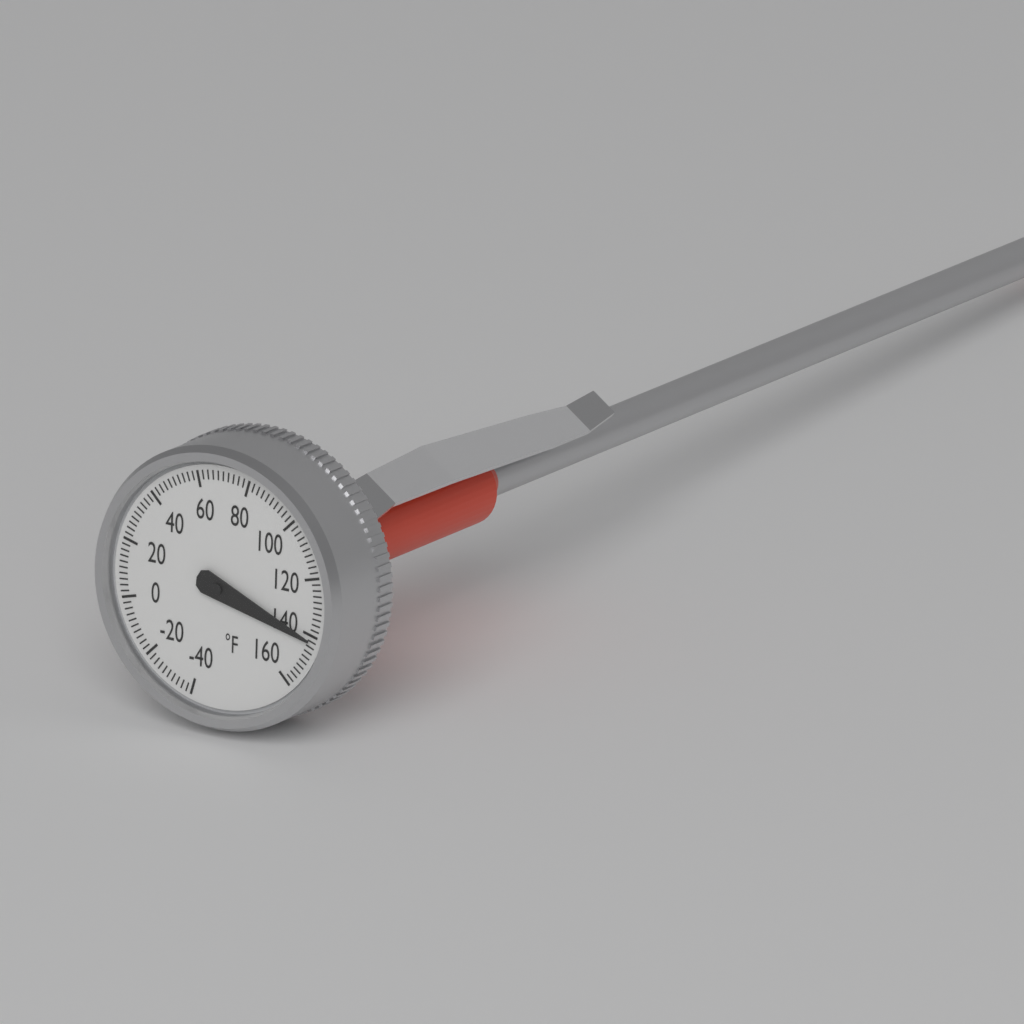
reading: 142 °F
